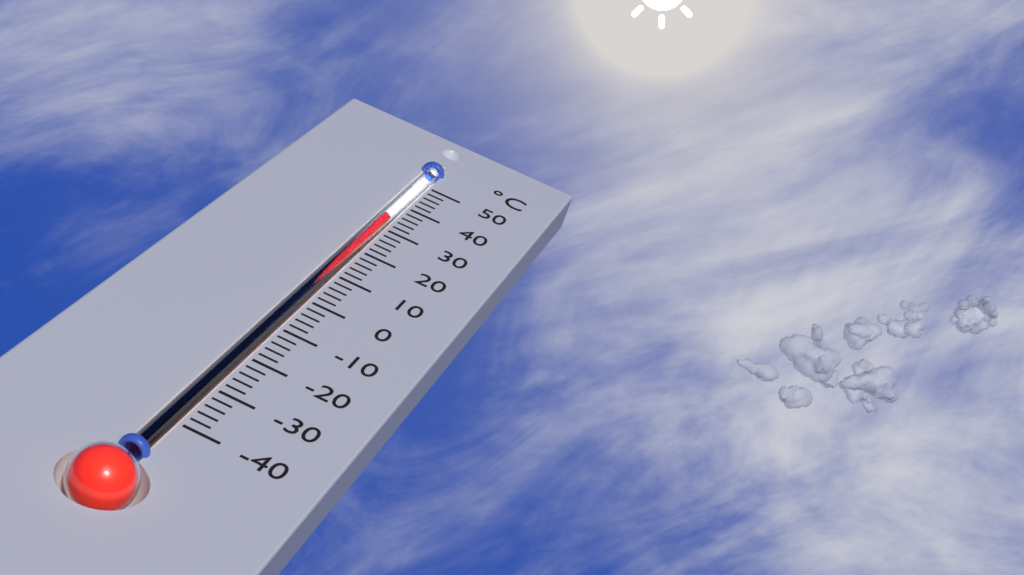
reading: 34 °C
